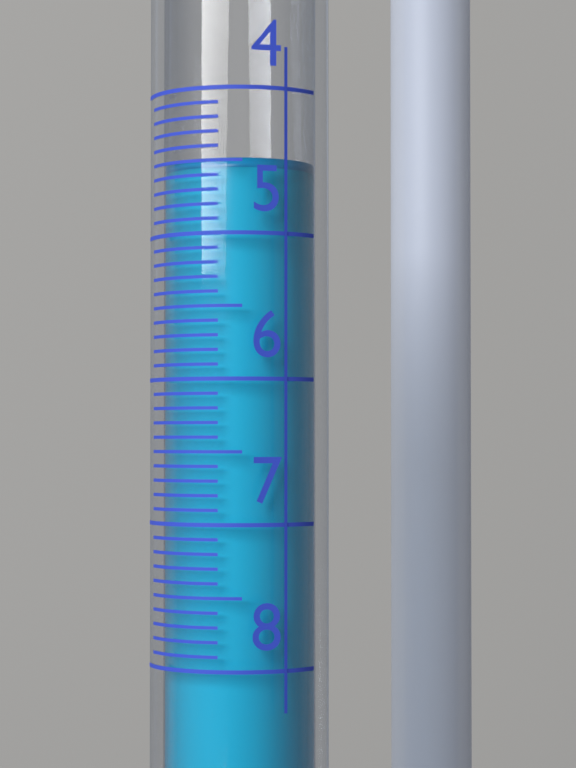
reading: 4.5 (no unit)
